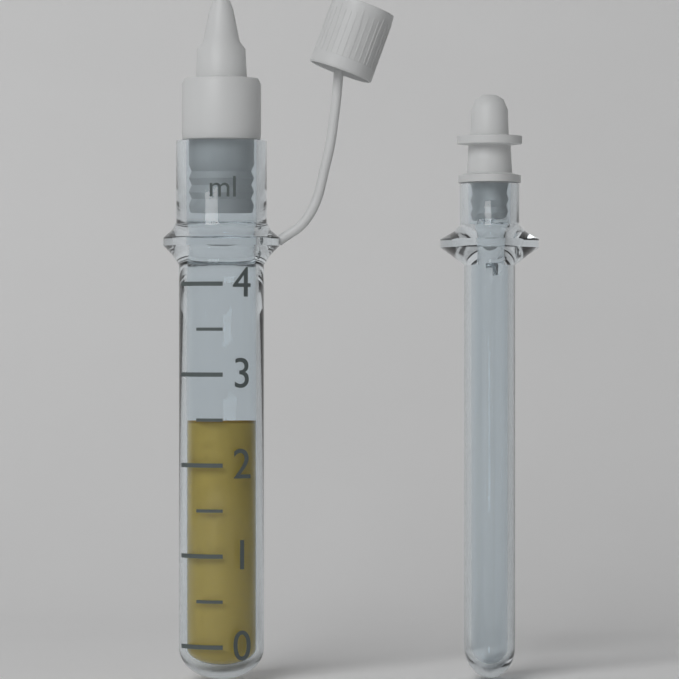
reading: 2.5 ml
